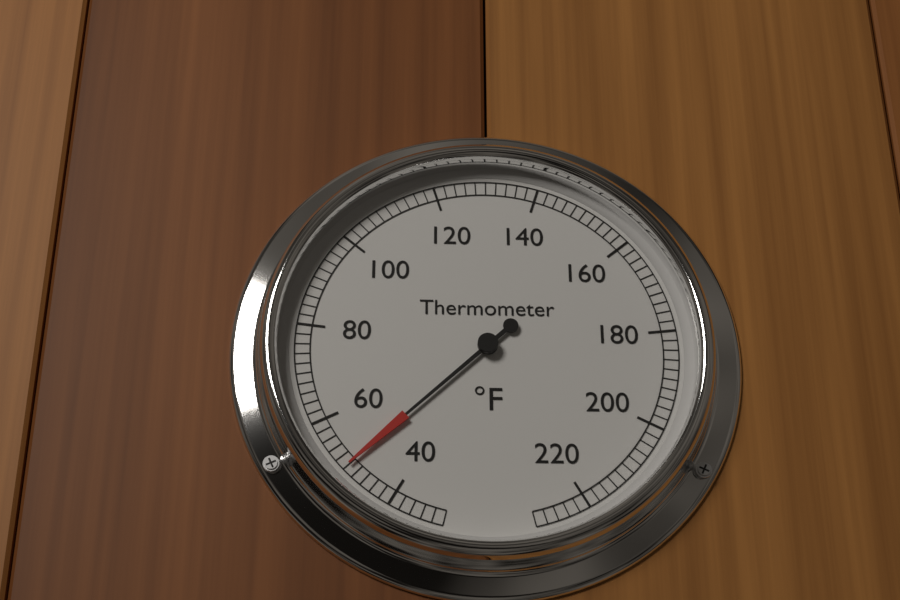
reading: 50 °F
